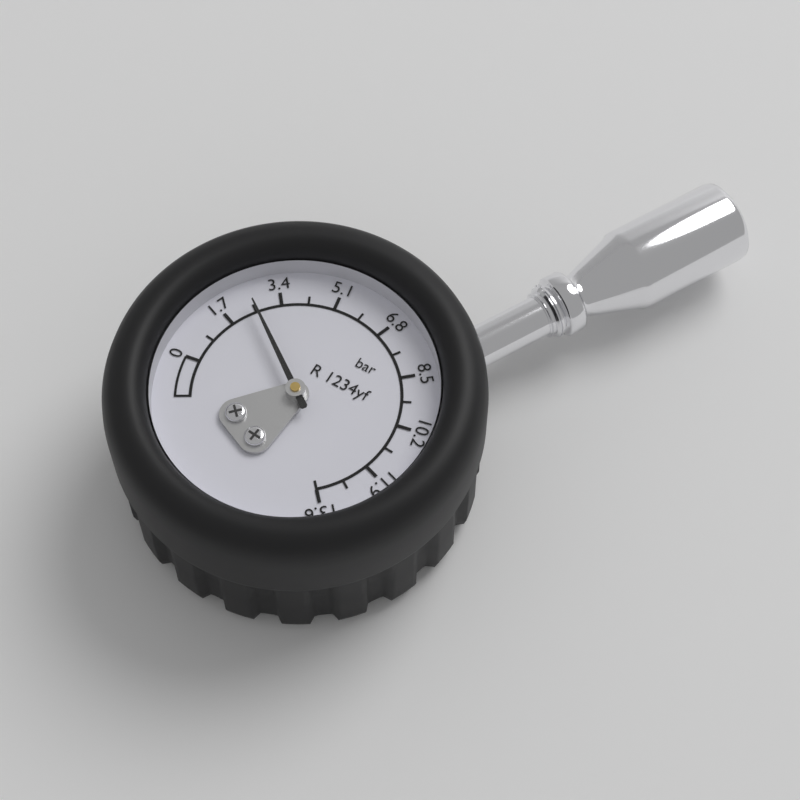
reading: 2.55 bar
